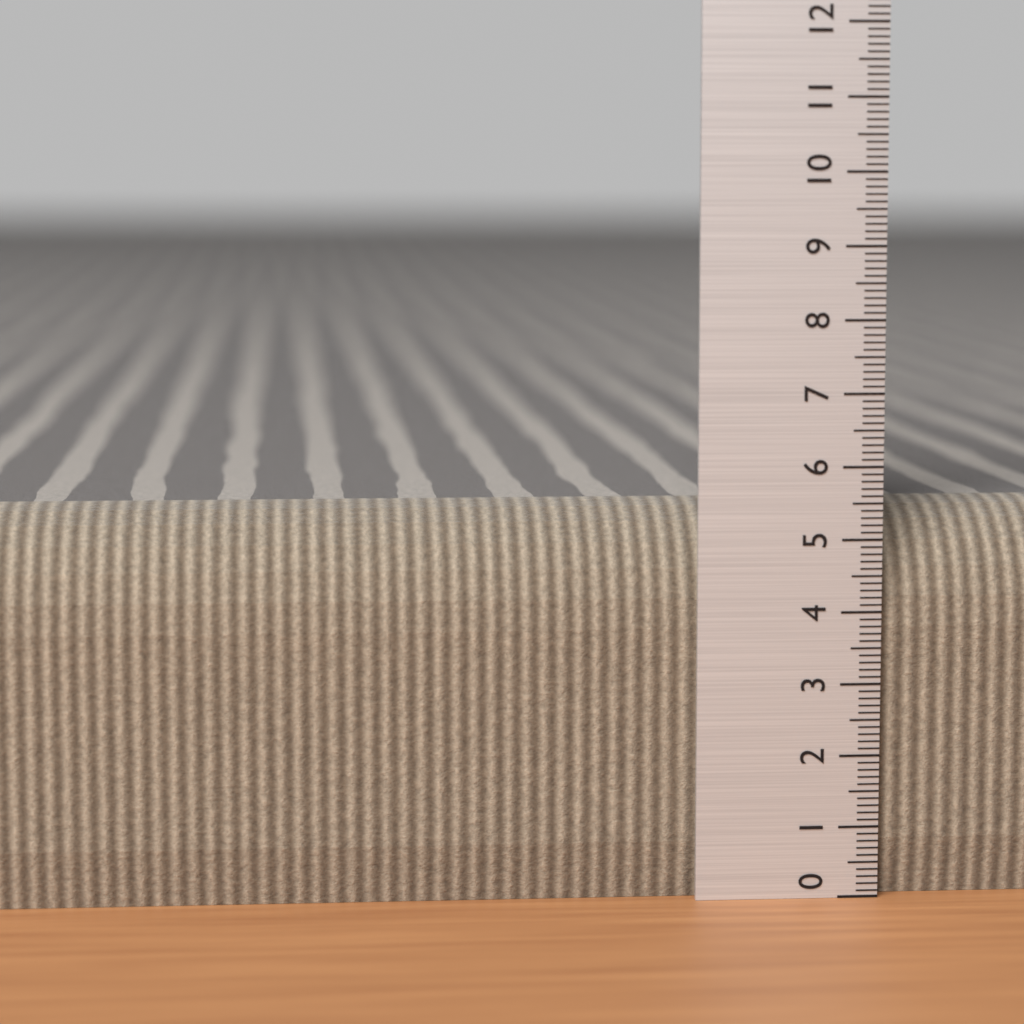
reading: 5.4 (no unit)
